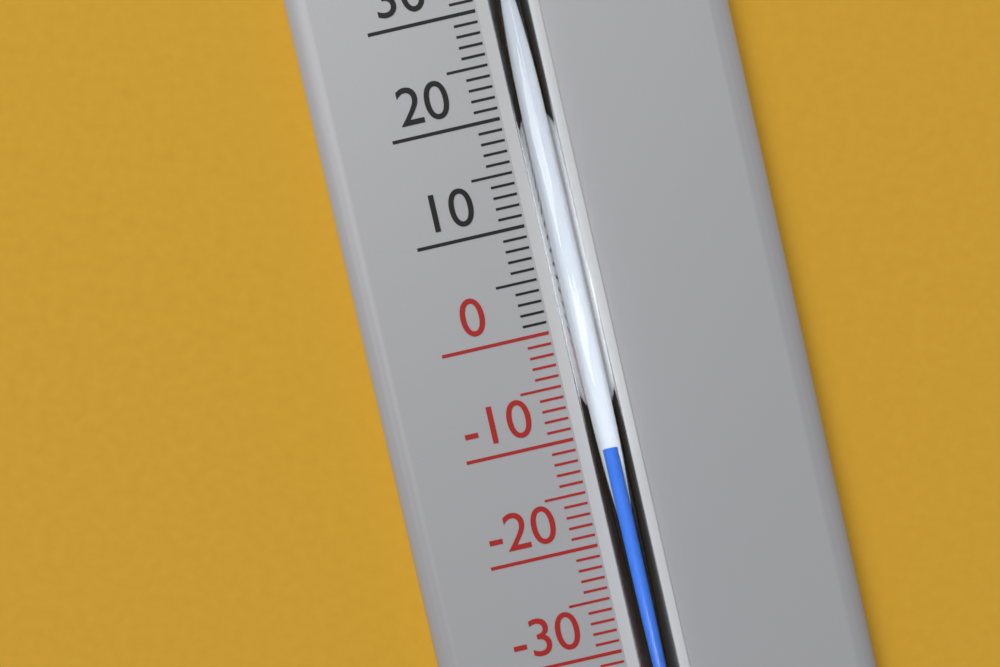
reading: -11 °C
